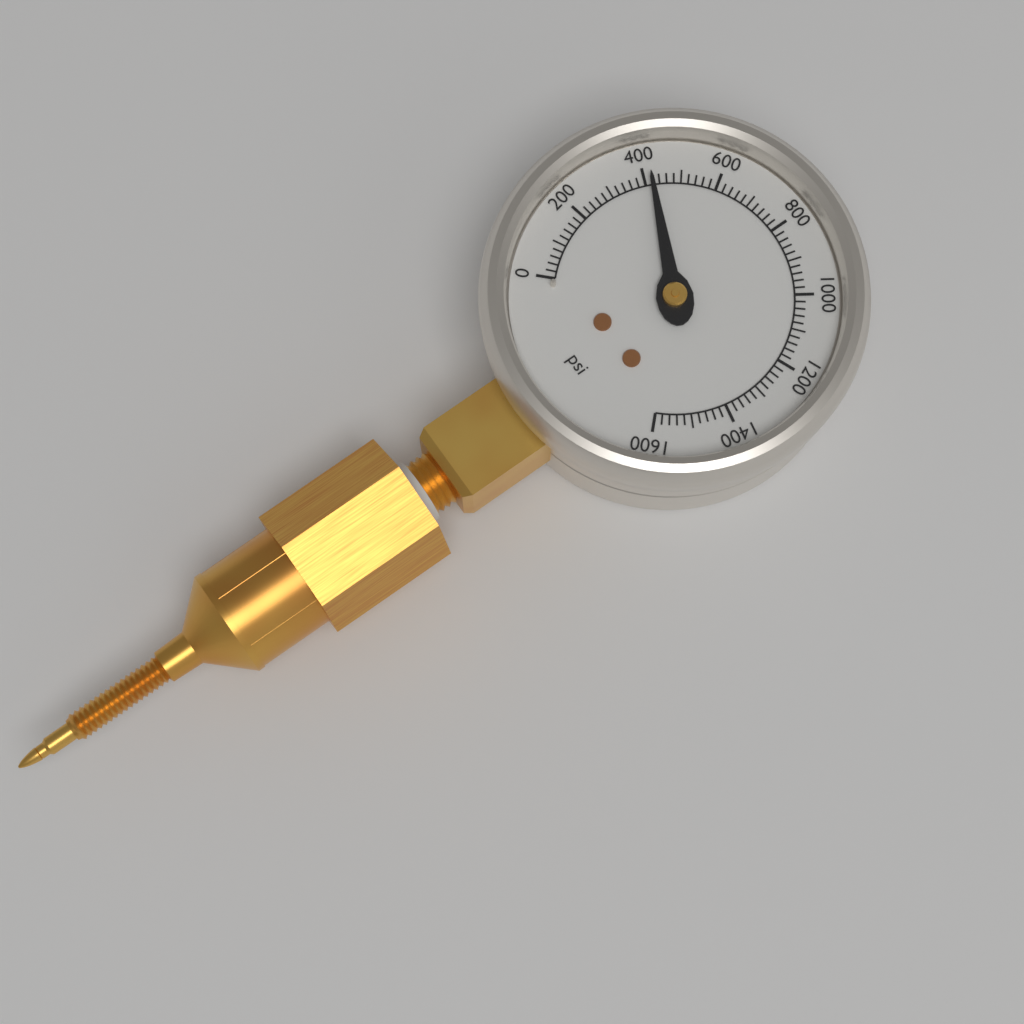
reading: 420 psi
